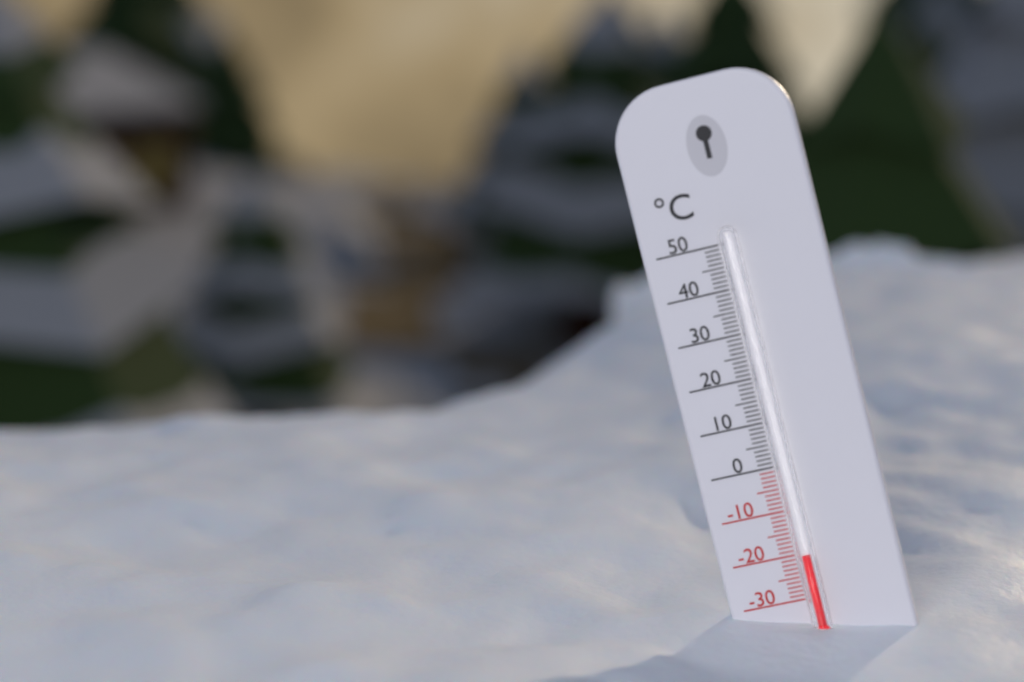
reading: -20 °C
